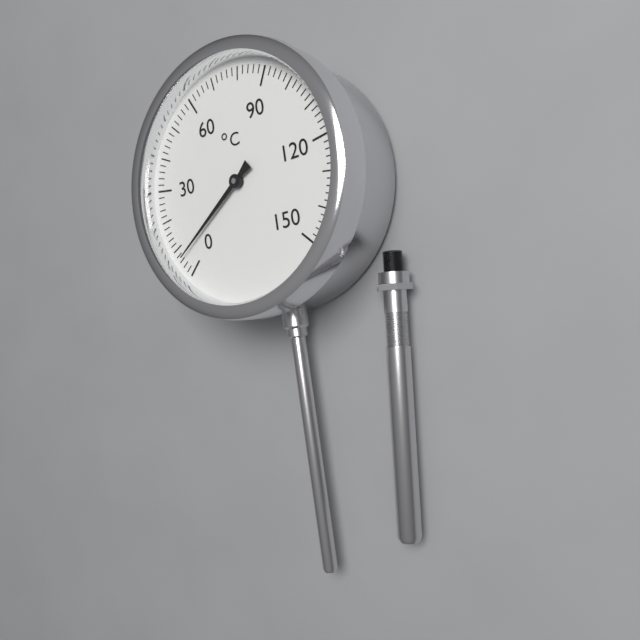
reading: 6 °C
